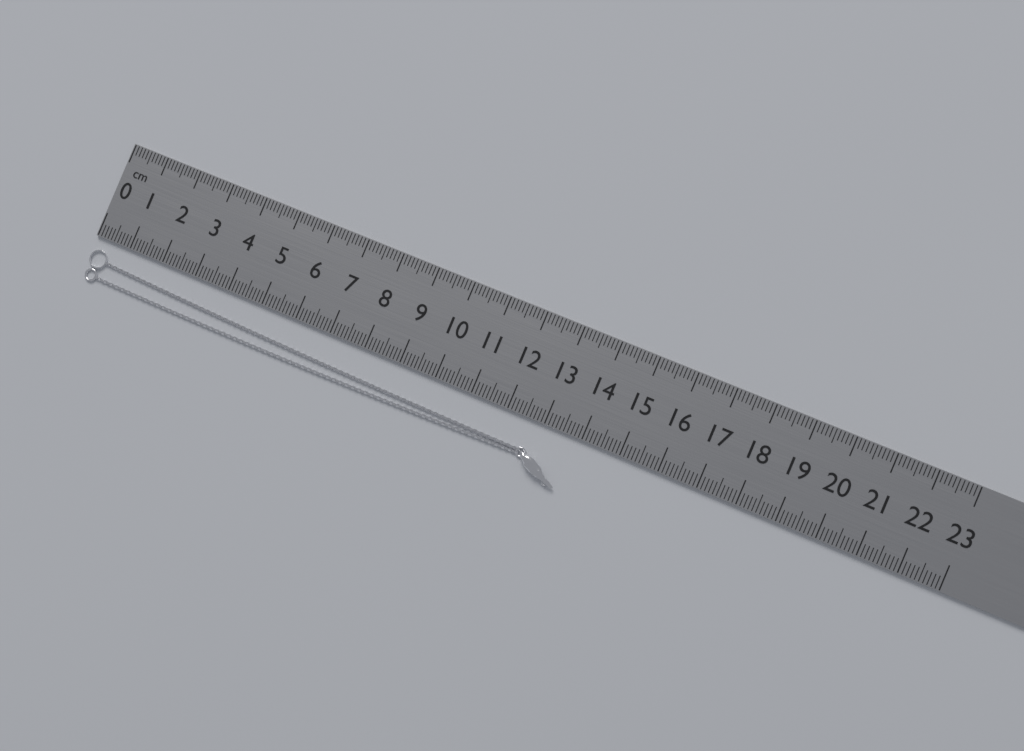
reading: 13.8 cm
